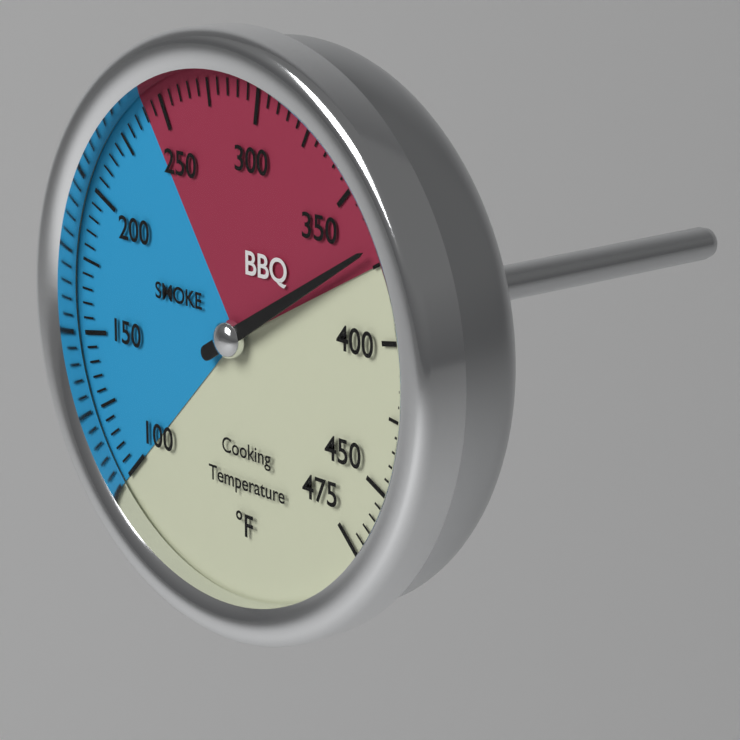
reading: 370 °F
